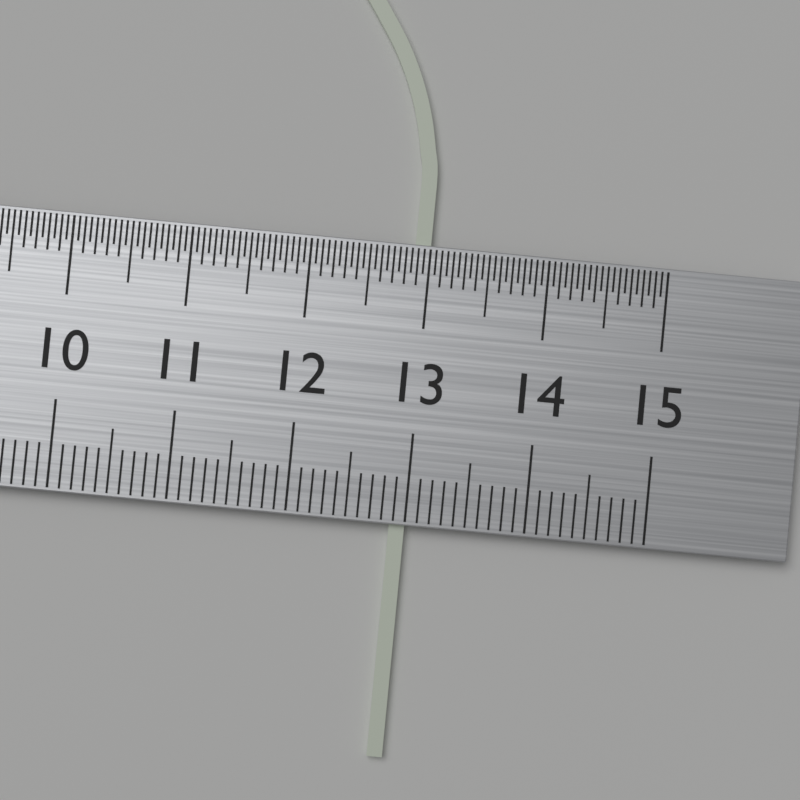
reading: 13.0 cm
